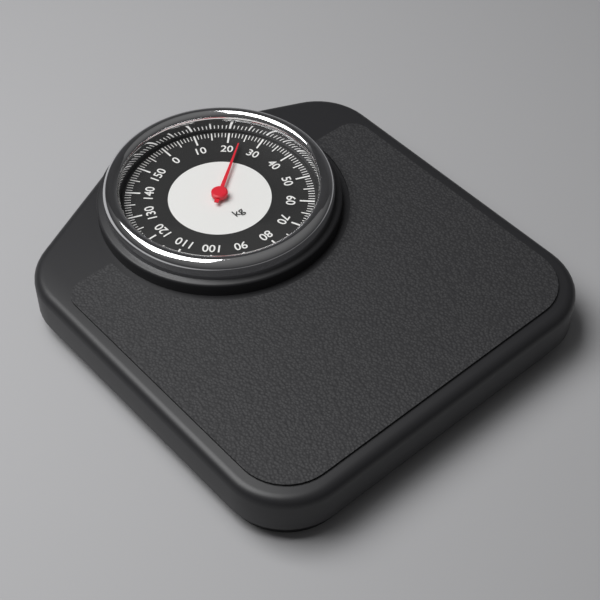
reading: 24 kg
